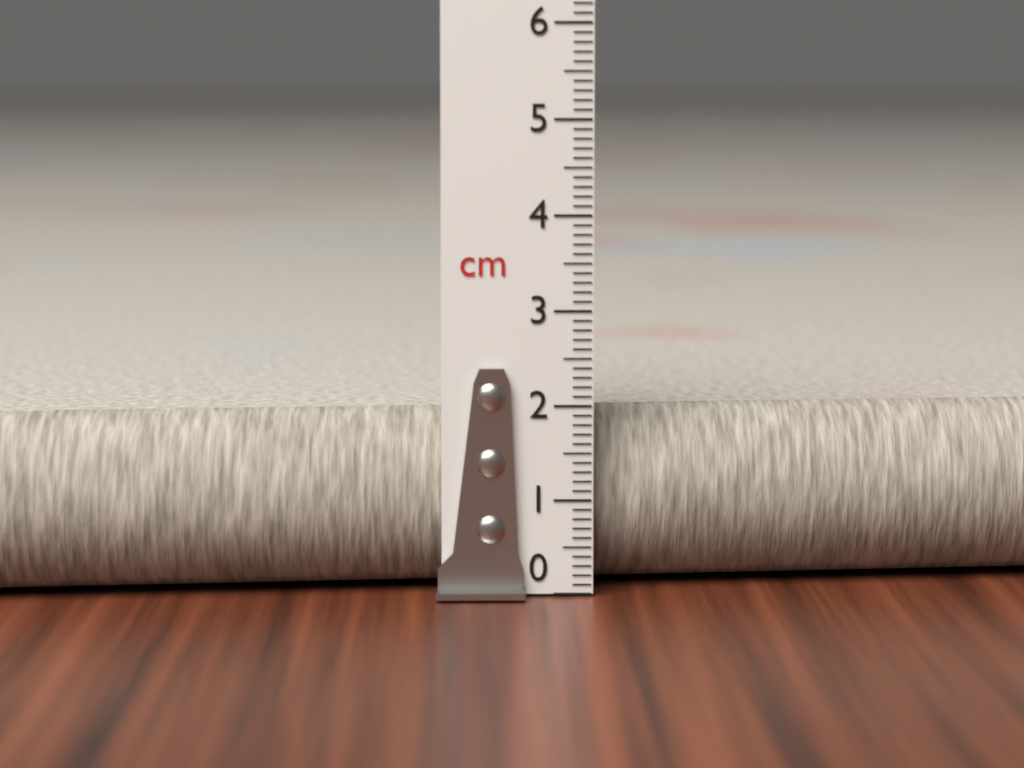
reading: 1.9 cm
